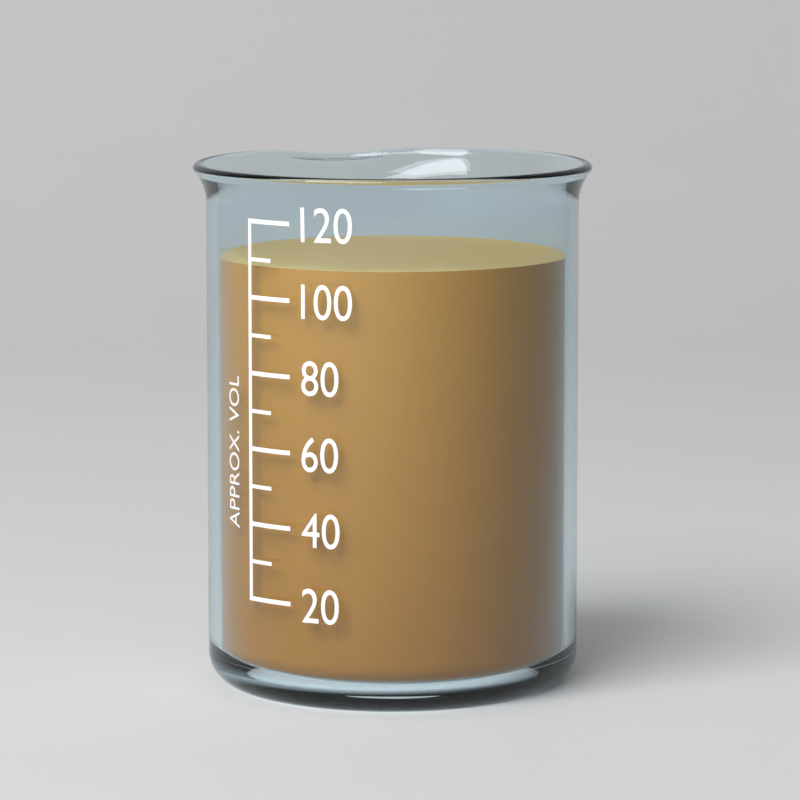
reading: 108 (no unit)
